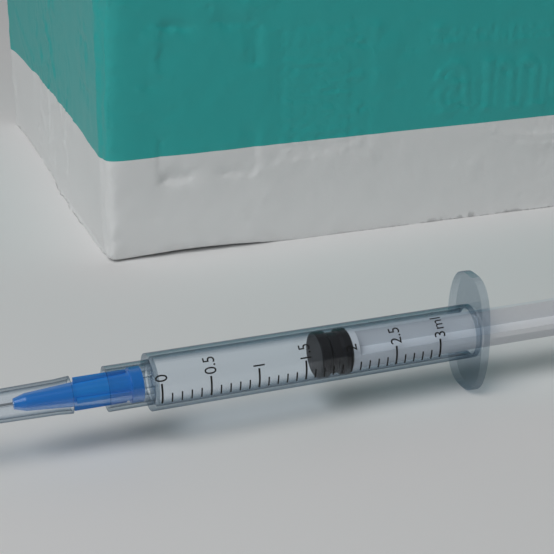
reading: 1.7 ml
